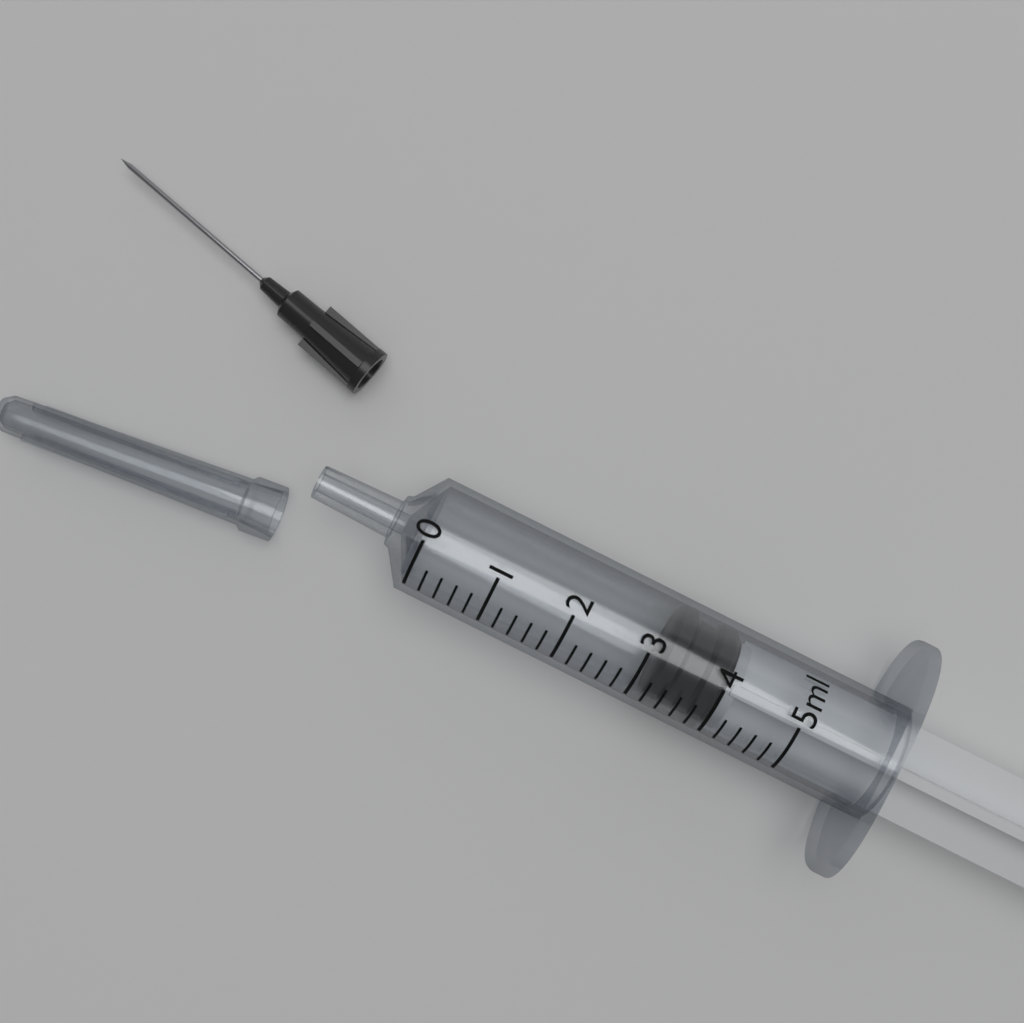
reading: 3.2 ml
